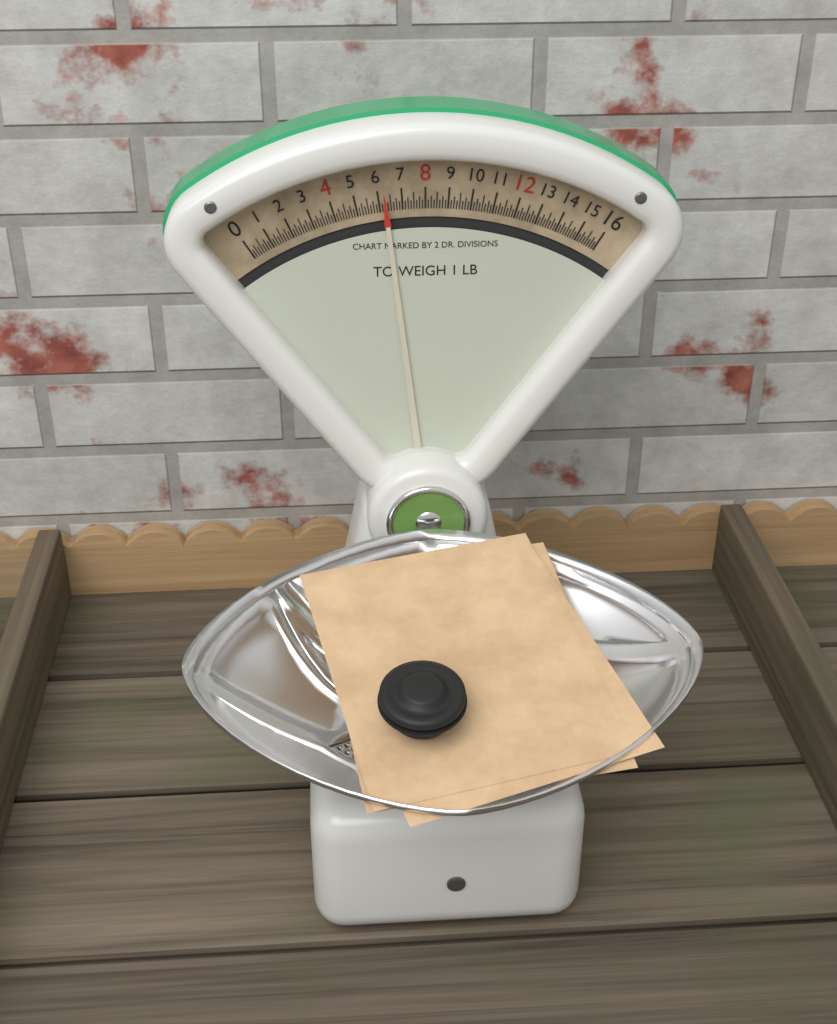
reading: 6.250 oz
